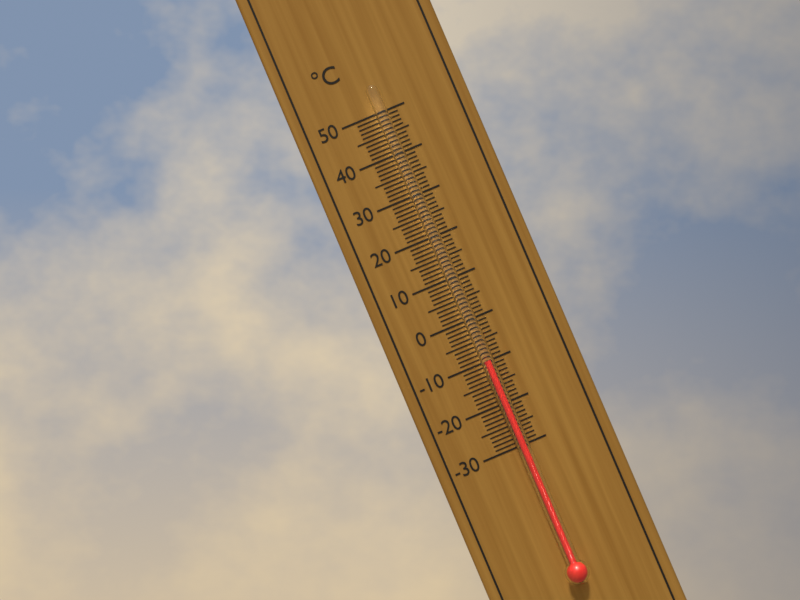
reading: -10 °C
